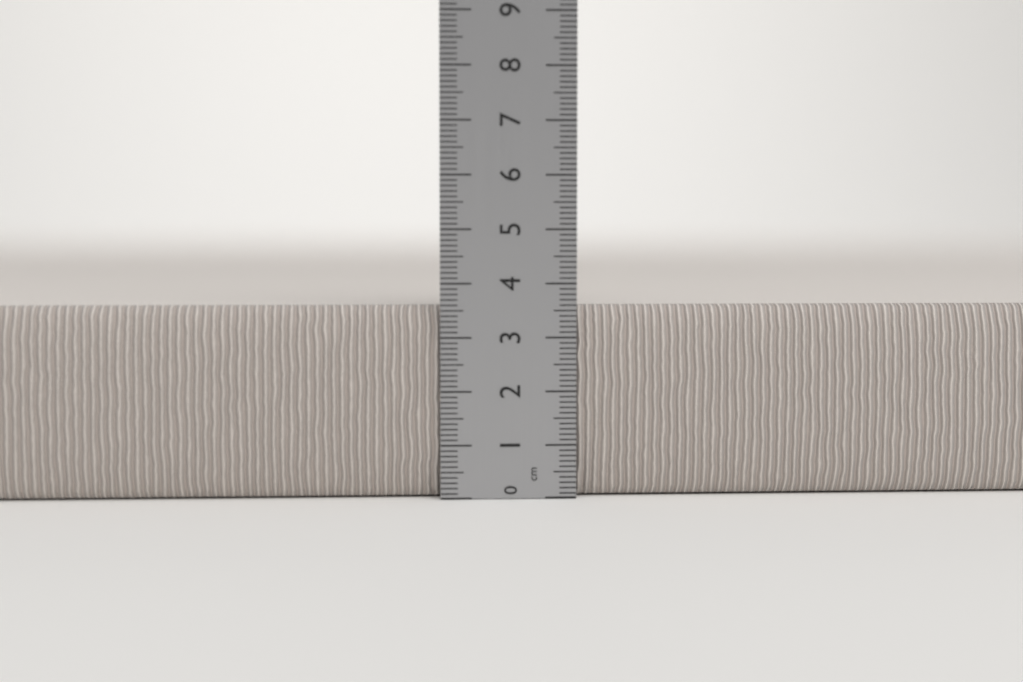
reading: 3.6 cm
